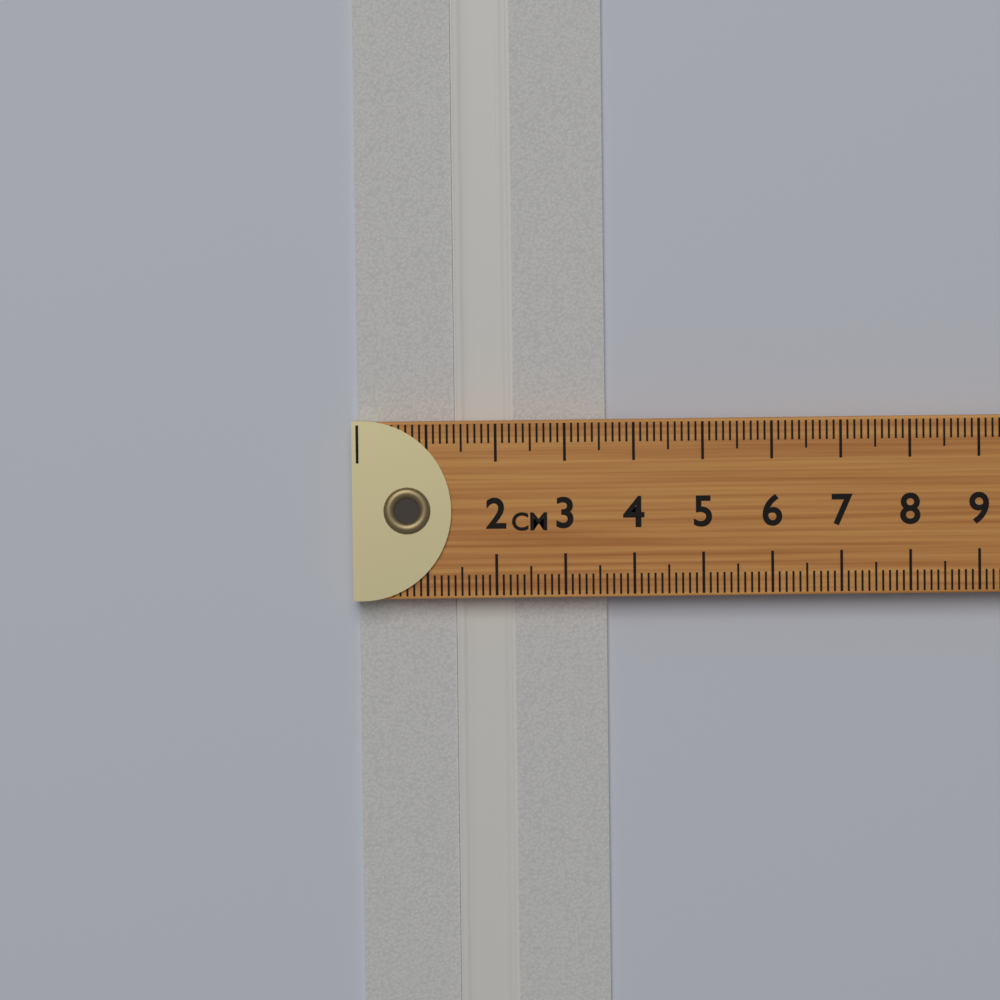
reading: 3.6 cm
